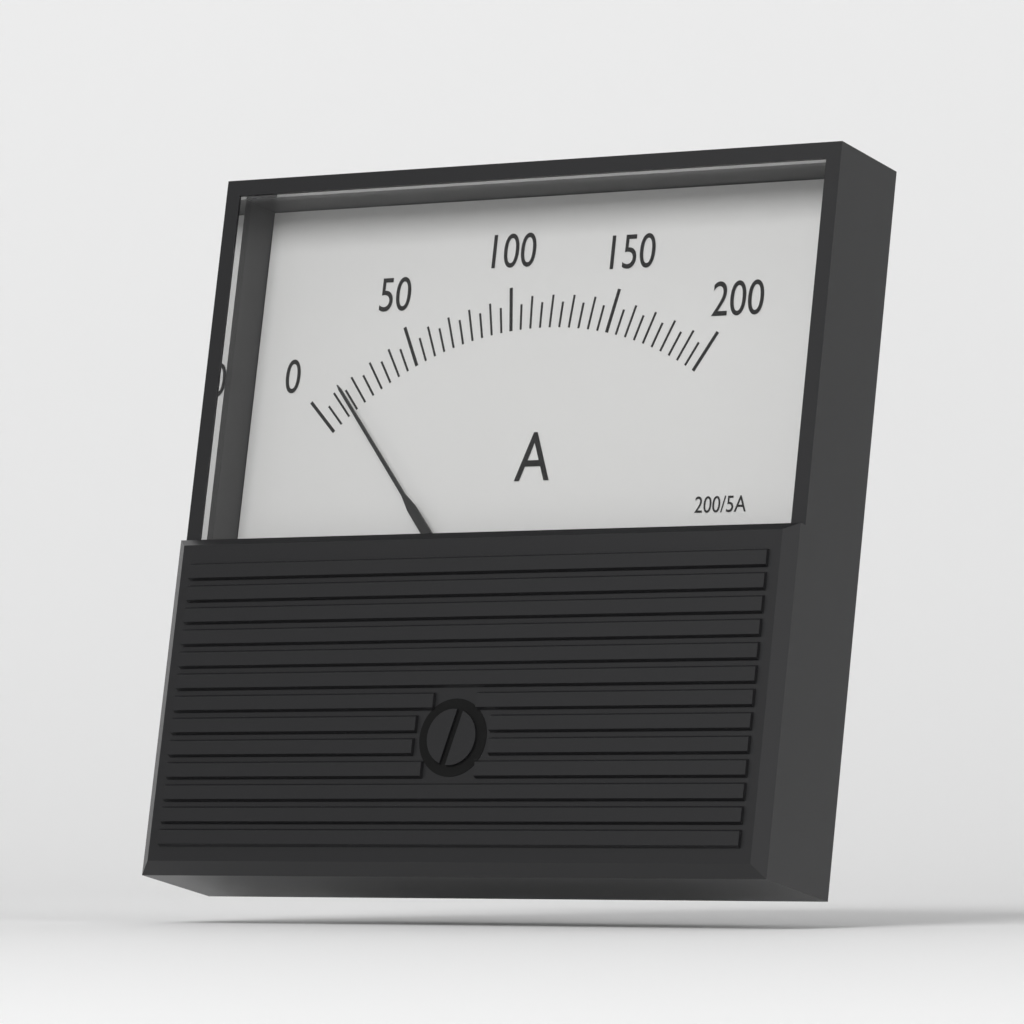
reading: 15 A
